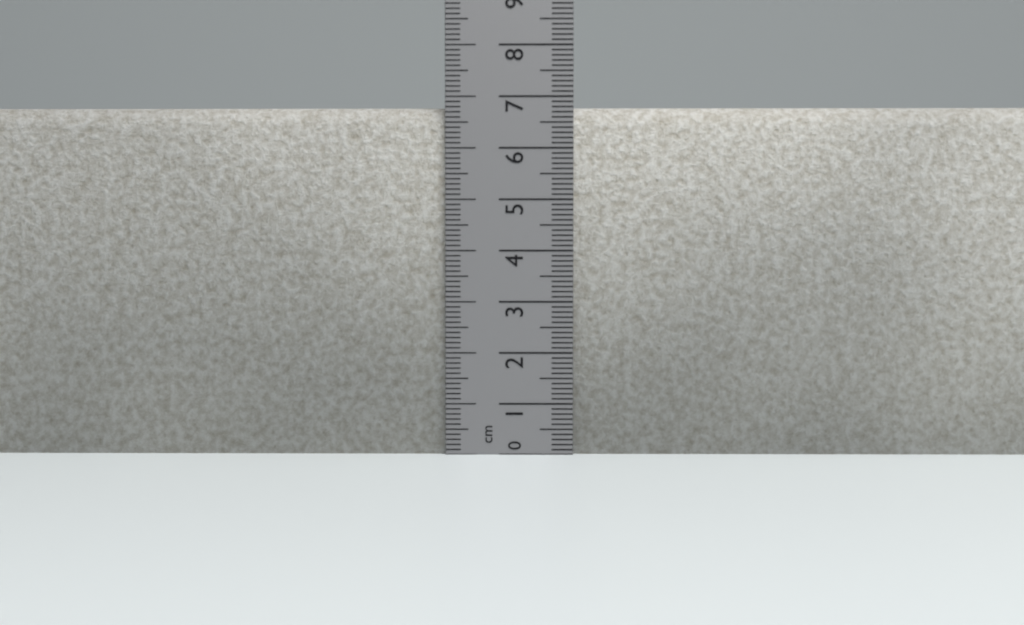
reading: 6.8 cm
